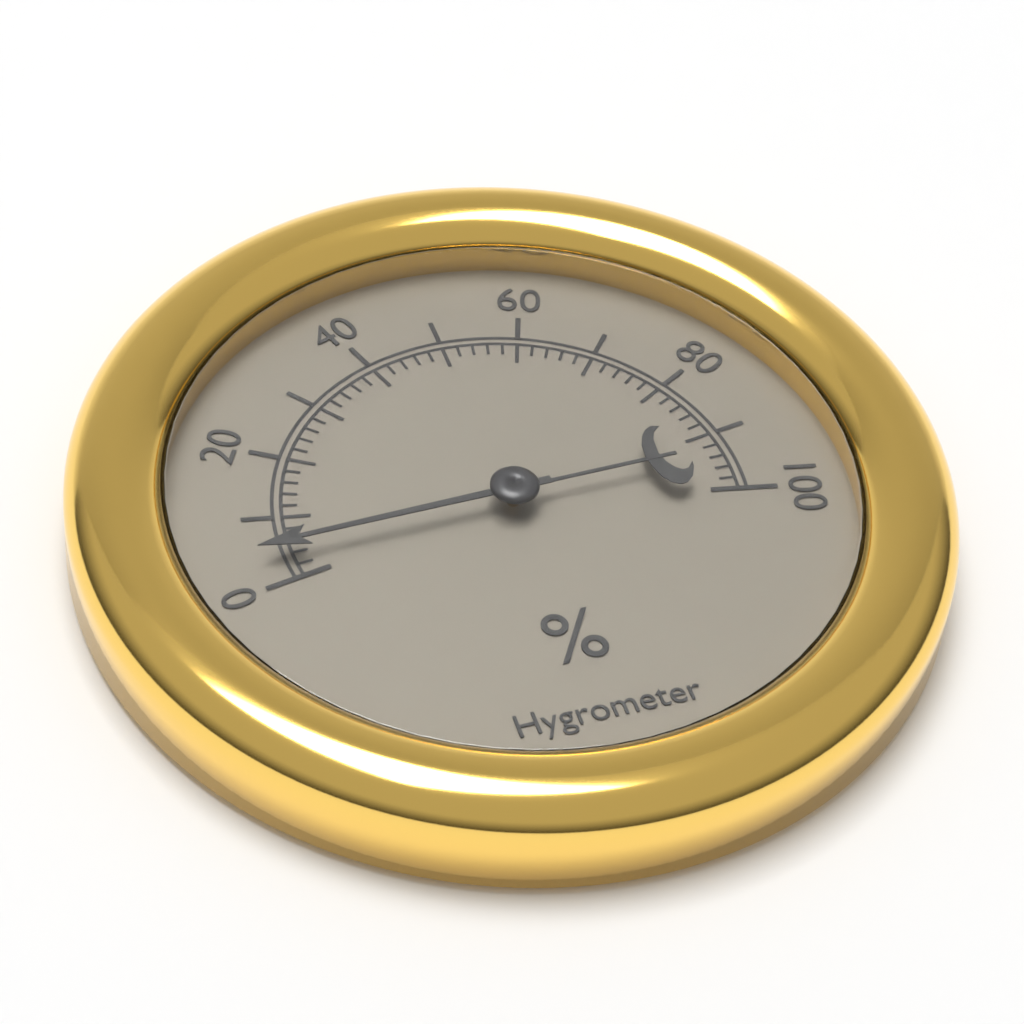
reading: 4 %
